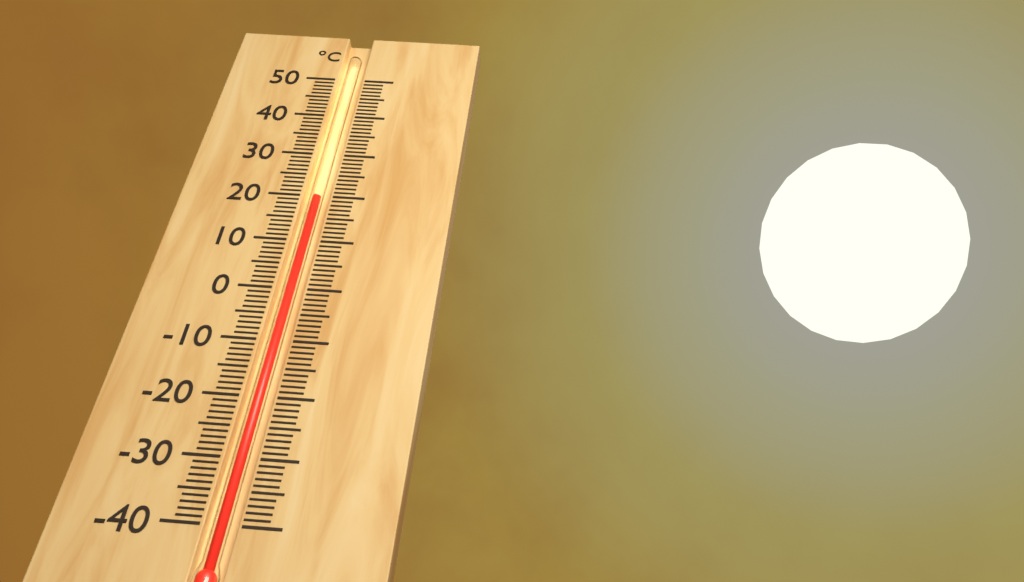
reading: 20 °C
